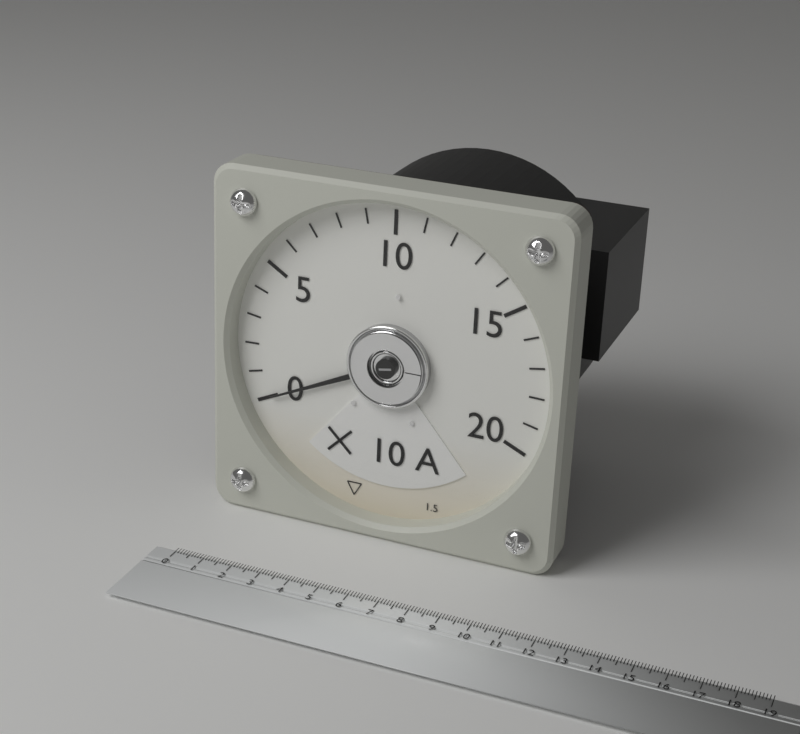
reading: 0 A
